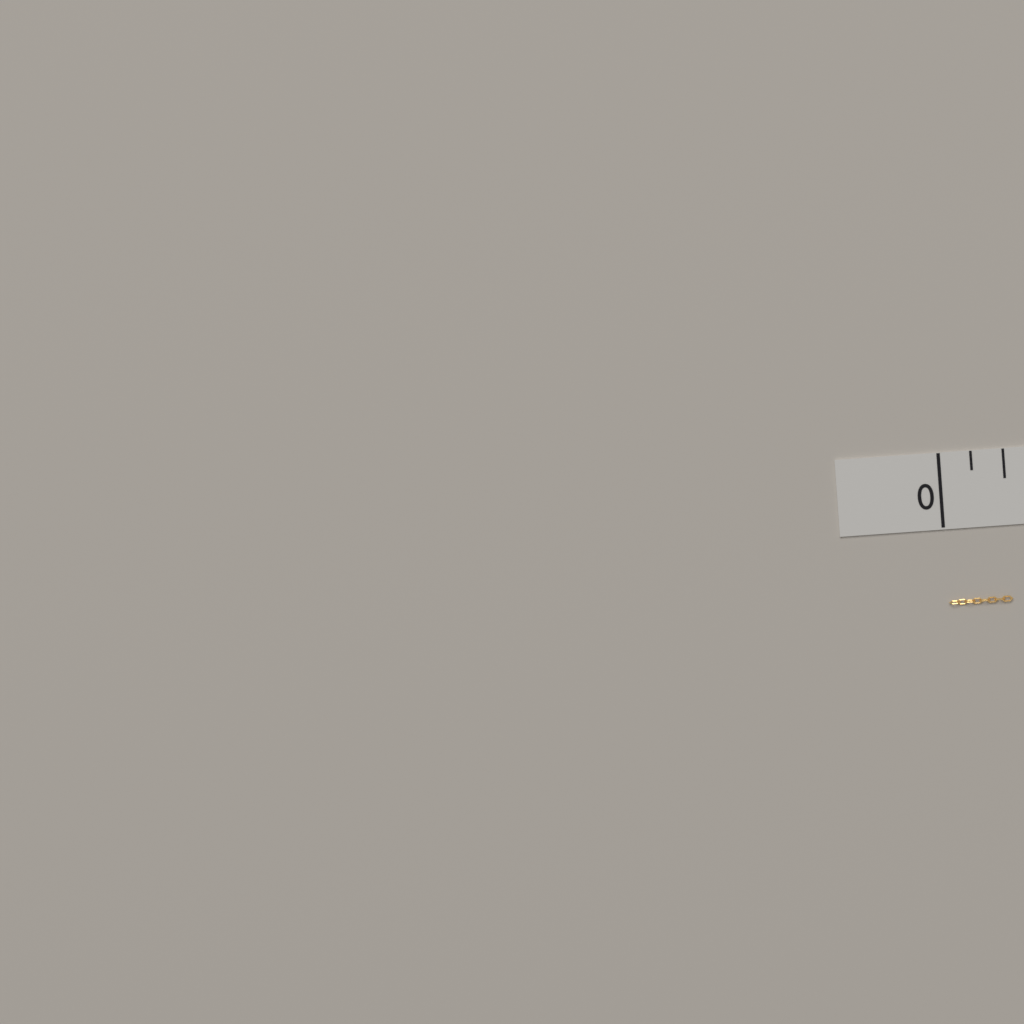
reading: 0.250 in
